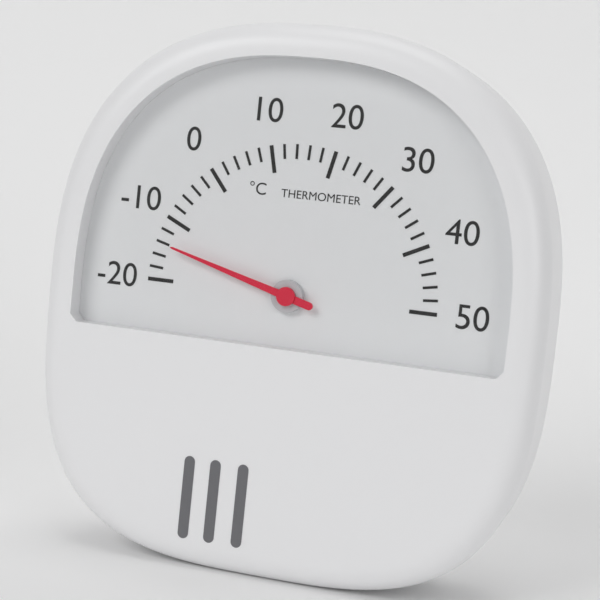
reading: -14 °C
